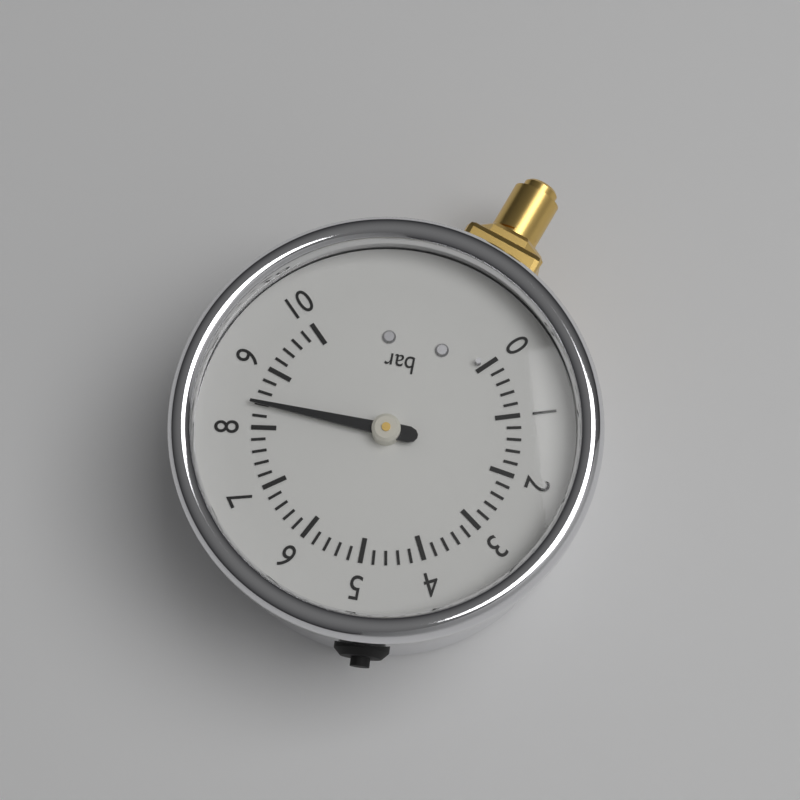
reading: 8.4 bar
